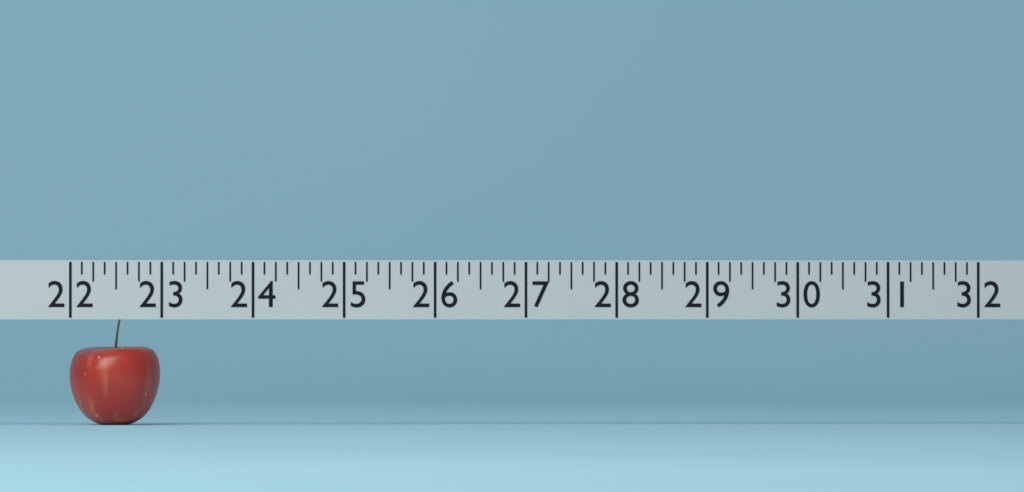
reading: 23.000 (no unit)
